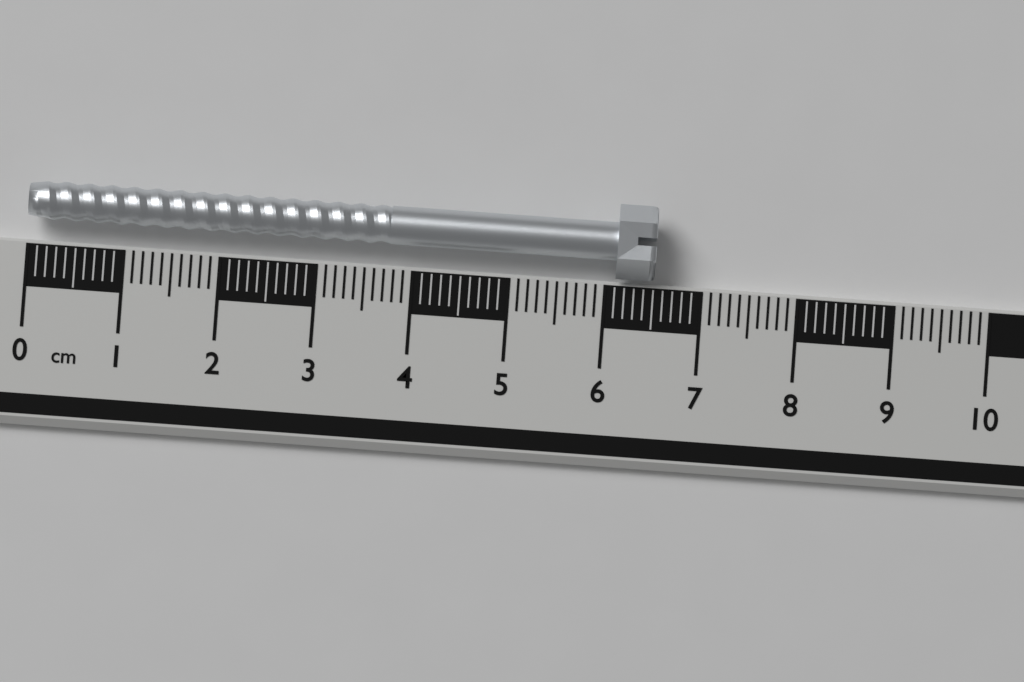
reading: 6.5 cm
